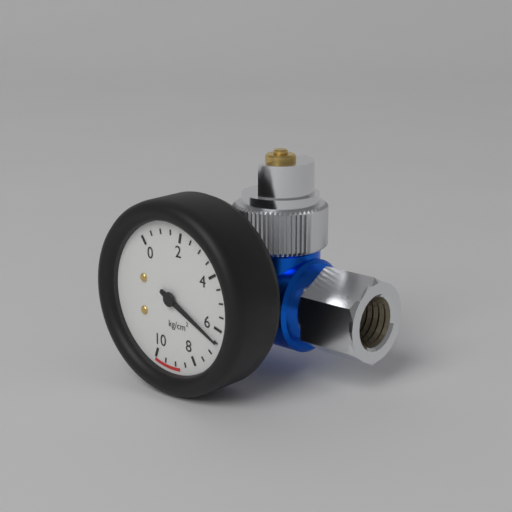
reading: 6.5 kg/cm²
